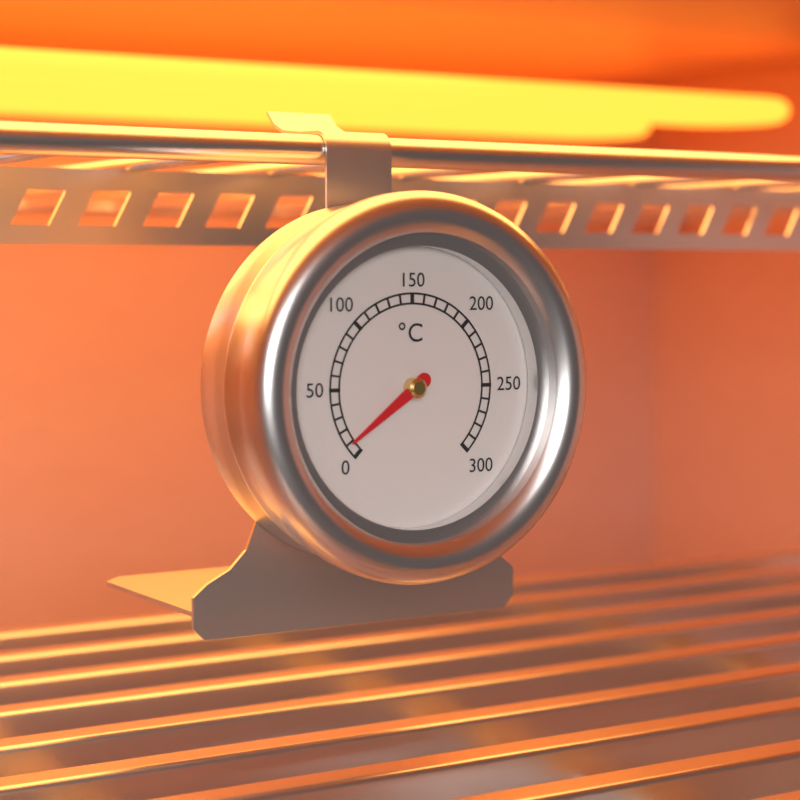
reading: 10 °C
